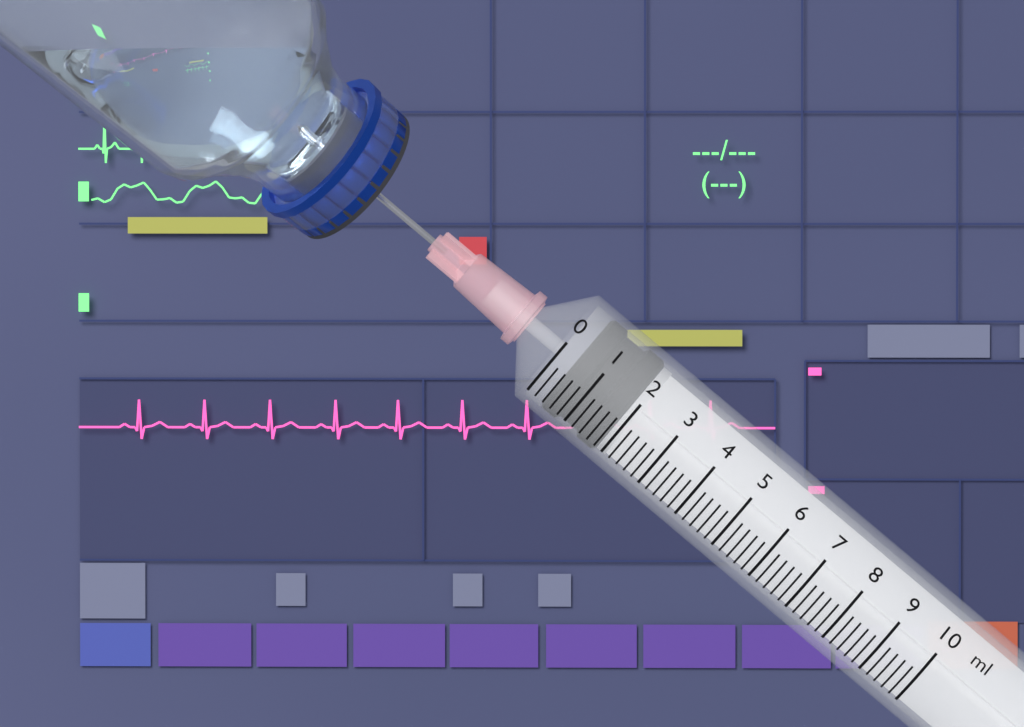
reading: 0.4 ml
